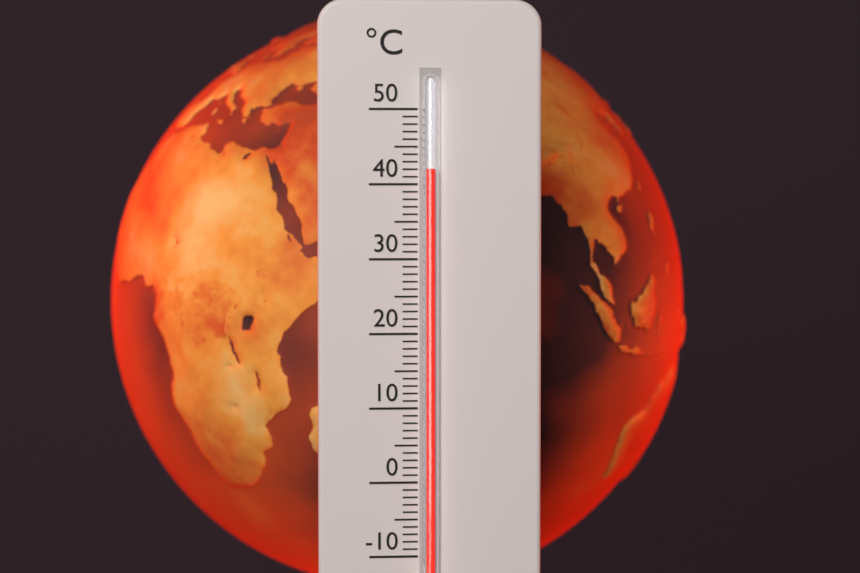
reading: 42 °C
